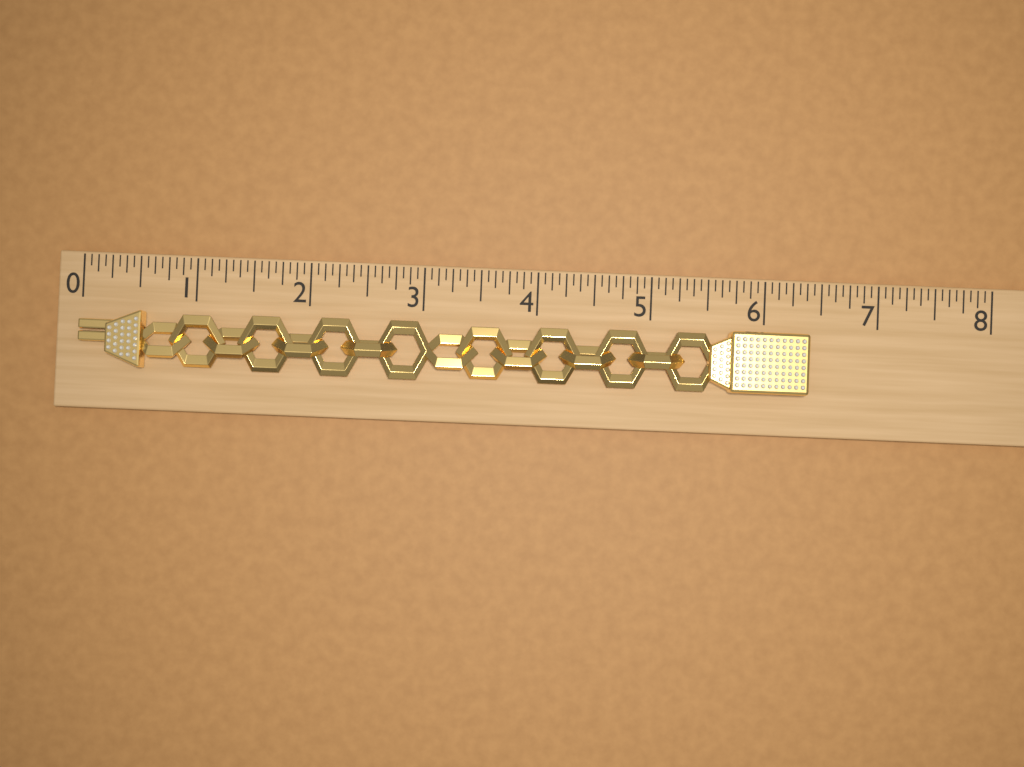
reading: 6.3750 (no unit)
